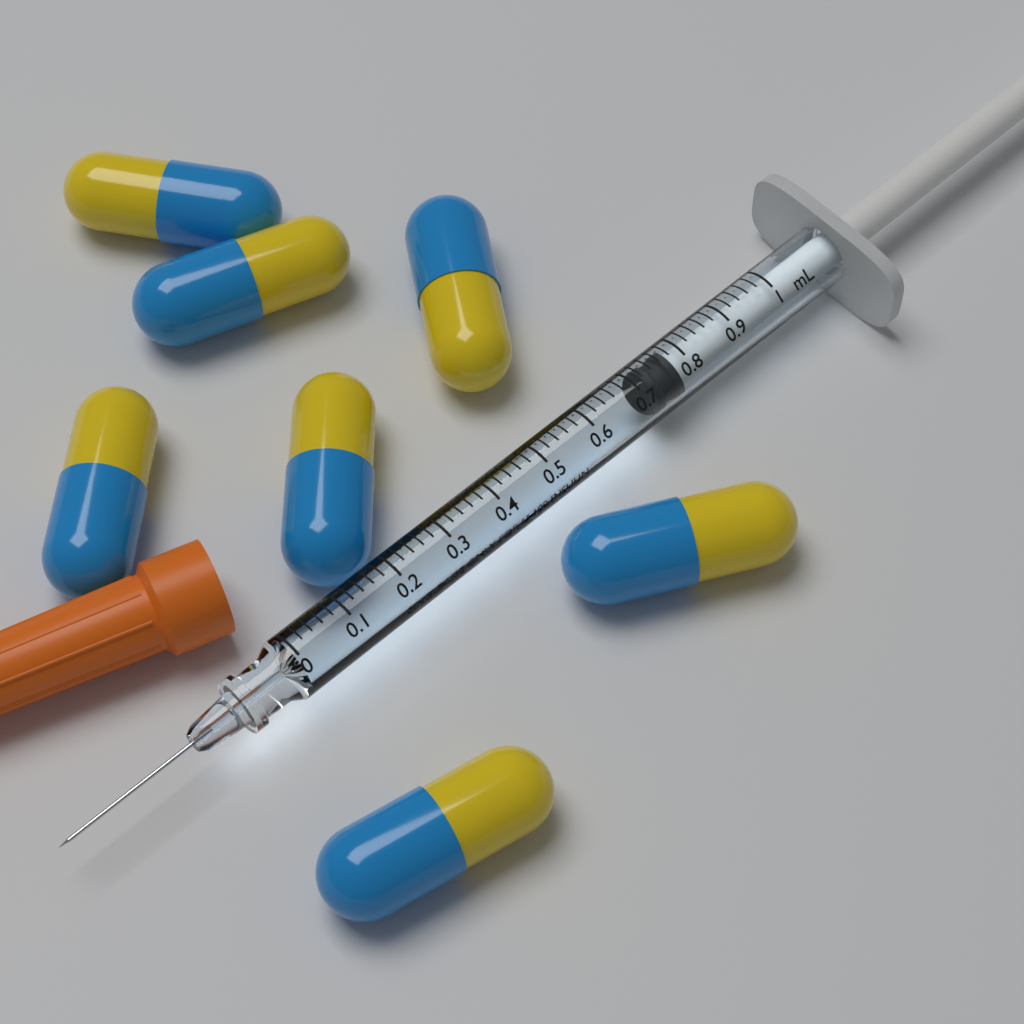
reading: 0.72 mL
